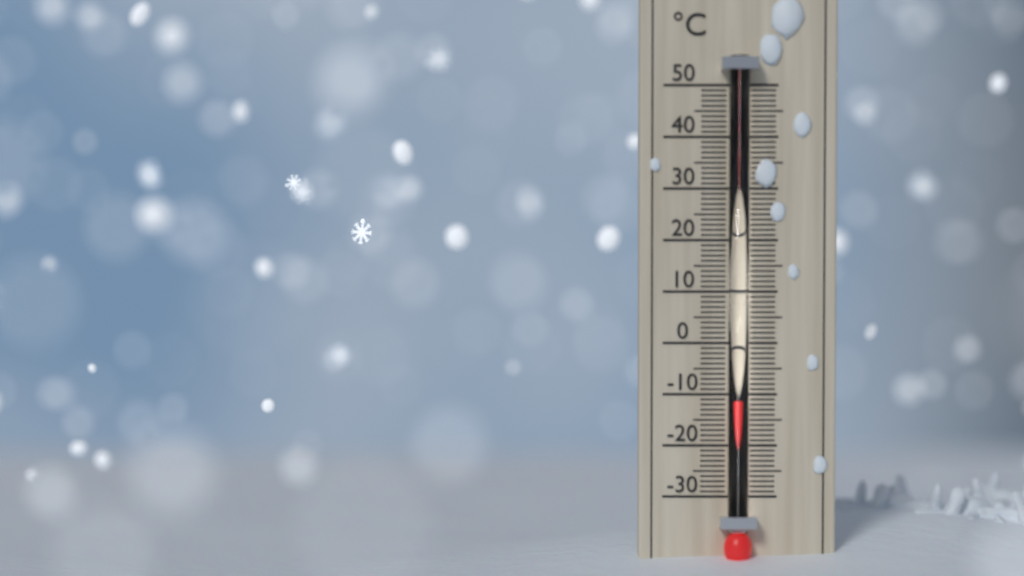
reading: -11 °C
